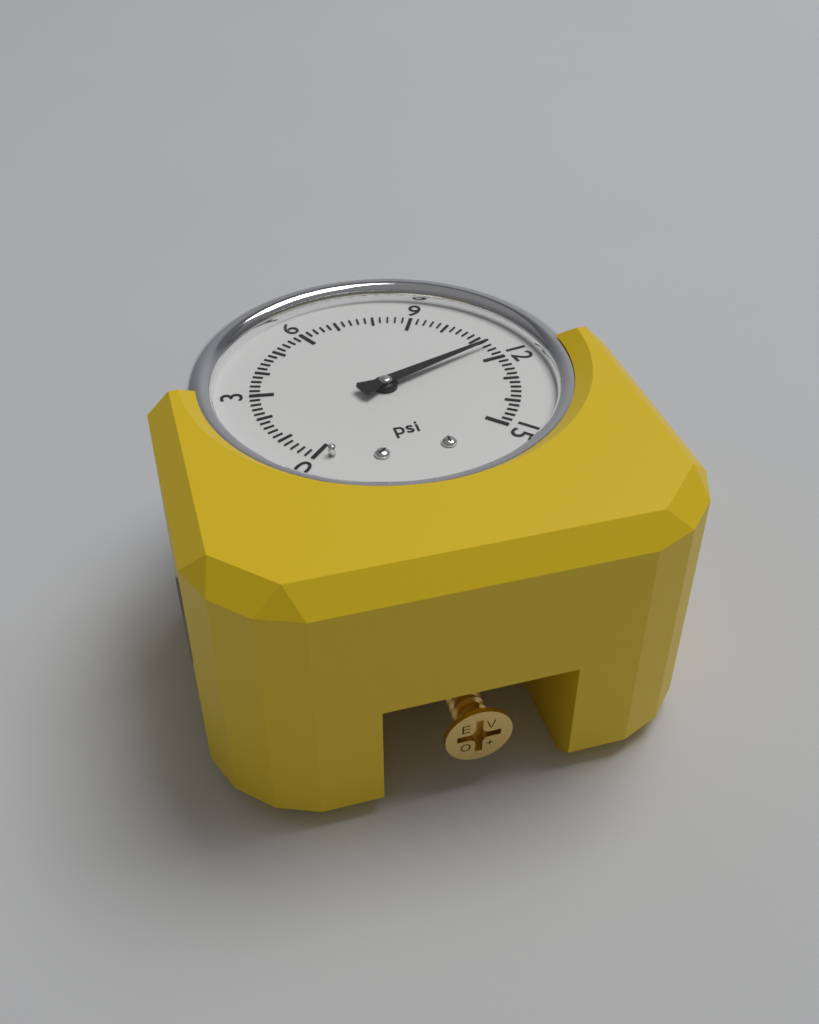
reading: 11.4 psi
